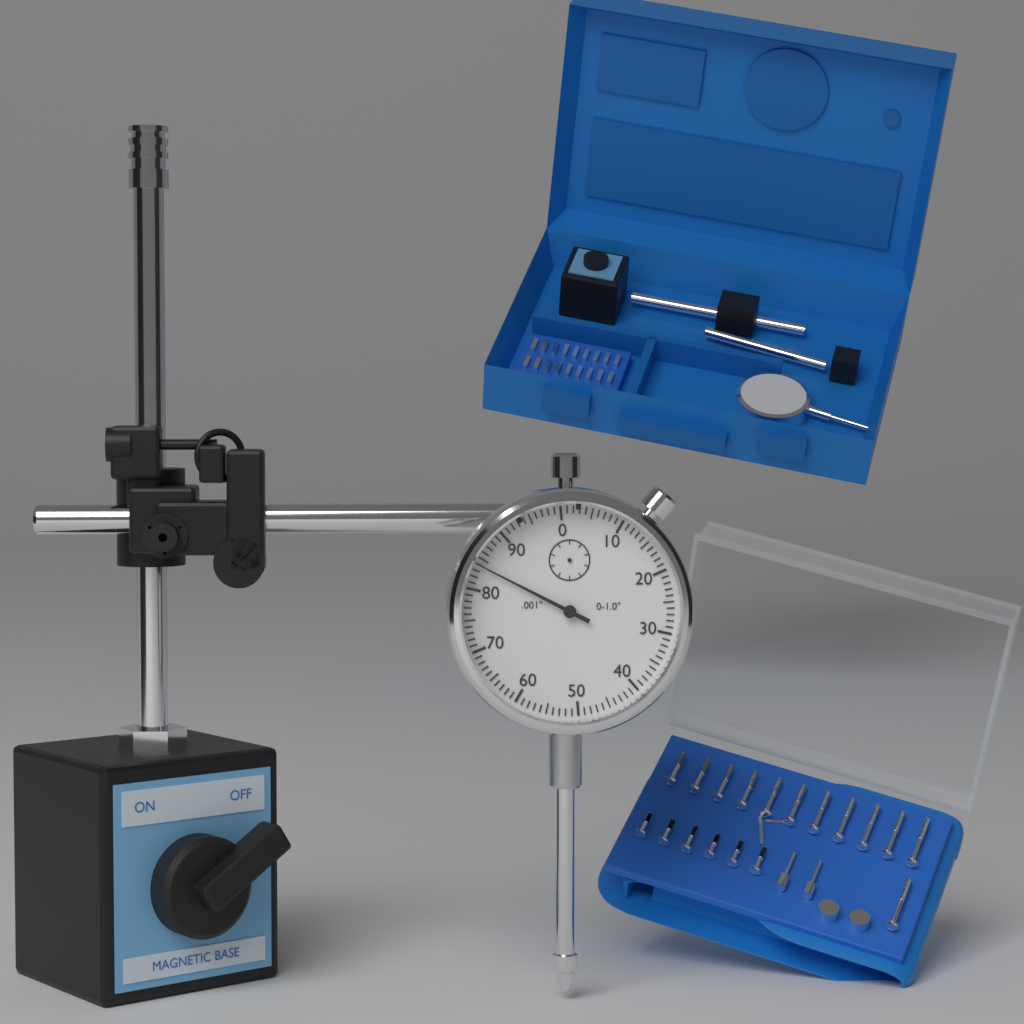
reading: 0.084 in
